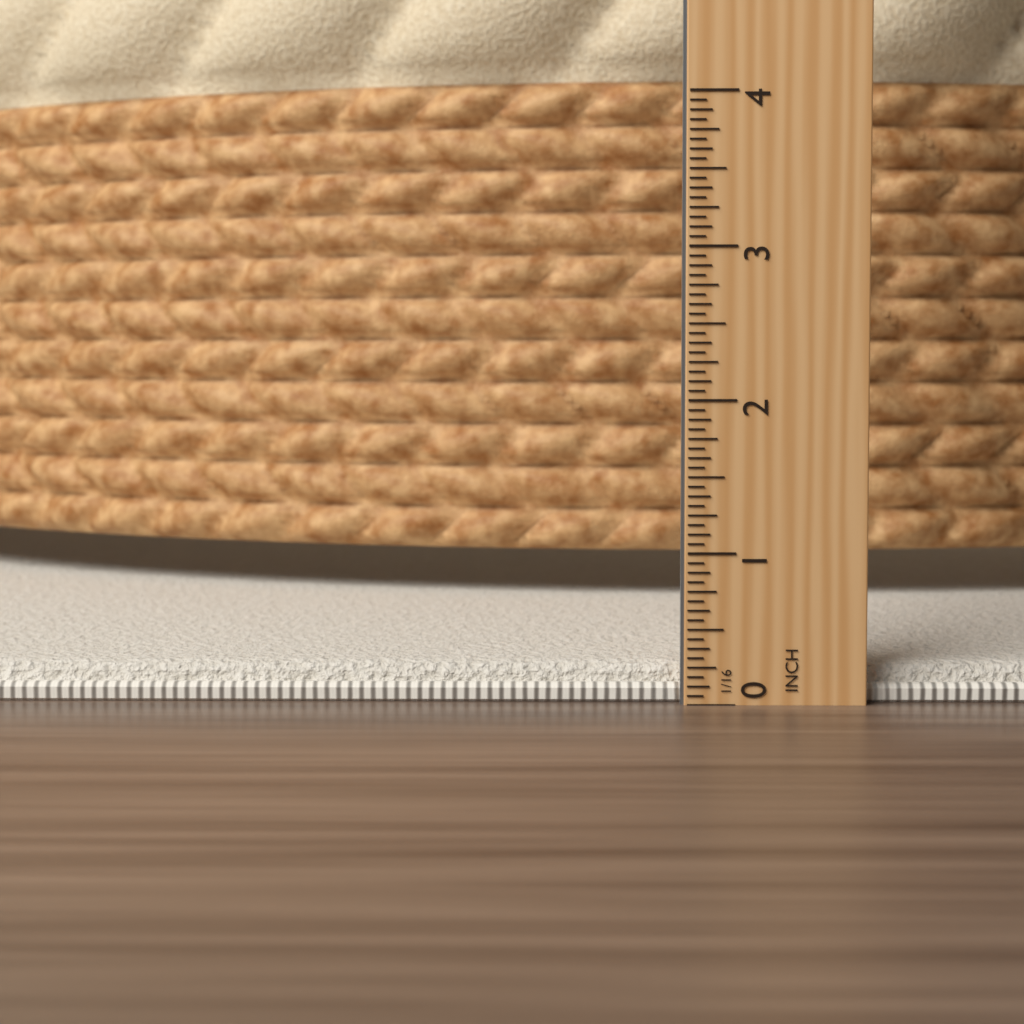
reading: 0.2500 in
